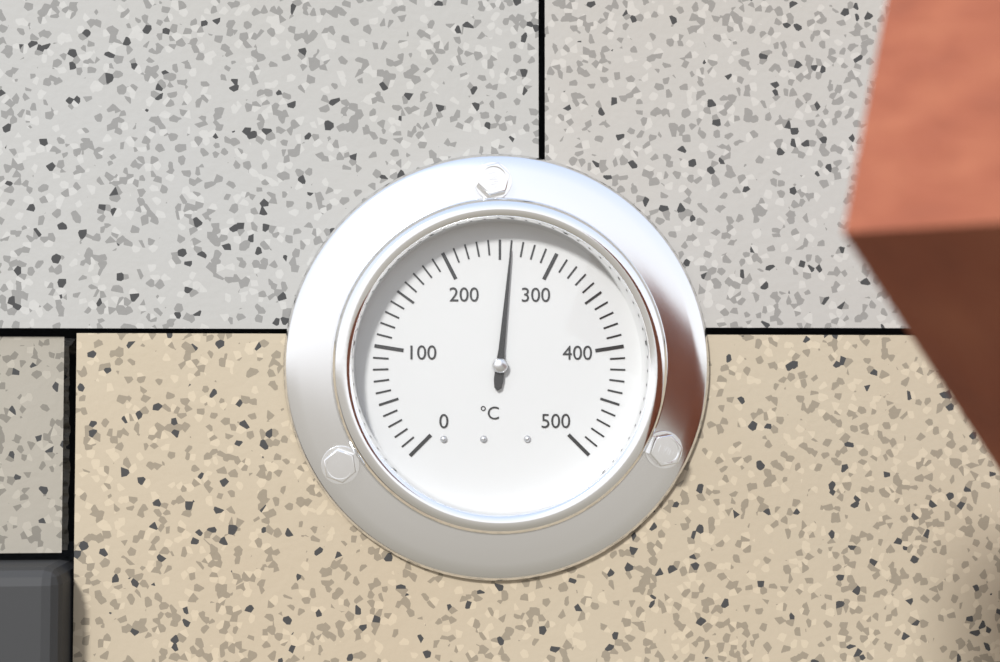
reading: 260 °C
